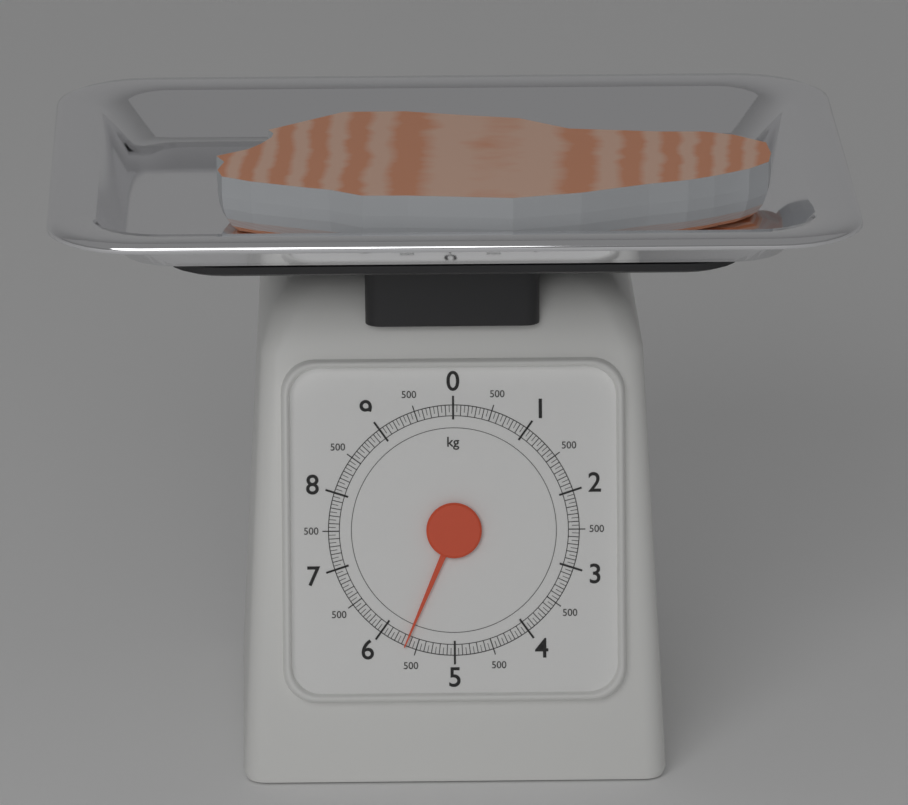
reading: 5.65 kg
